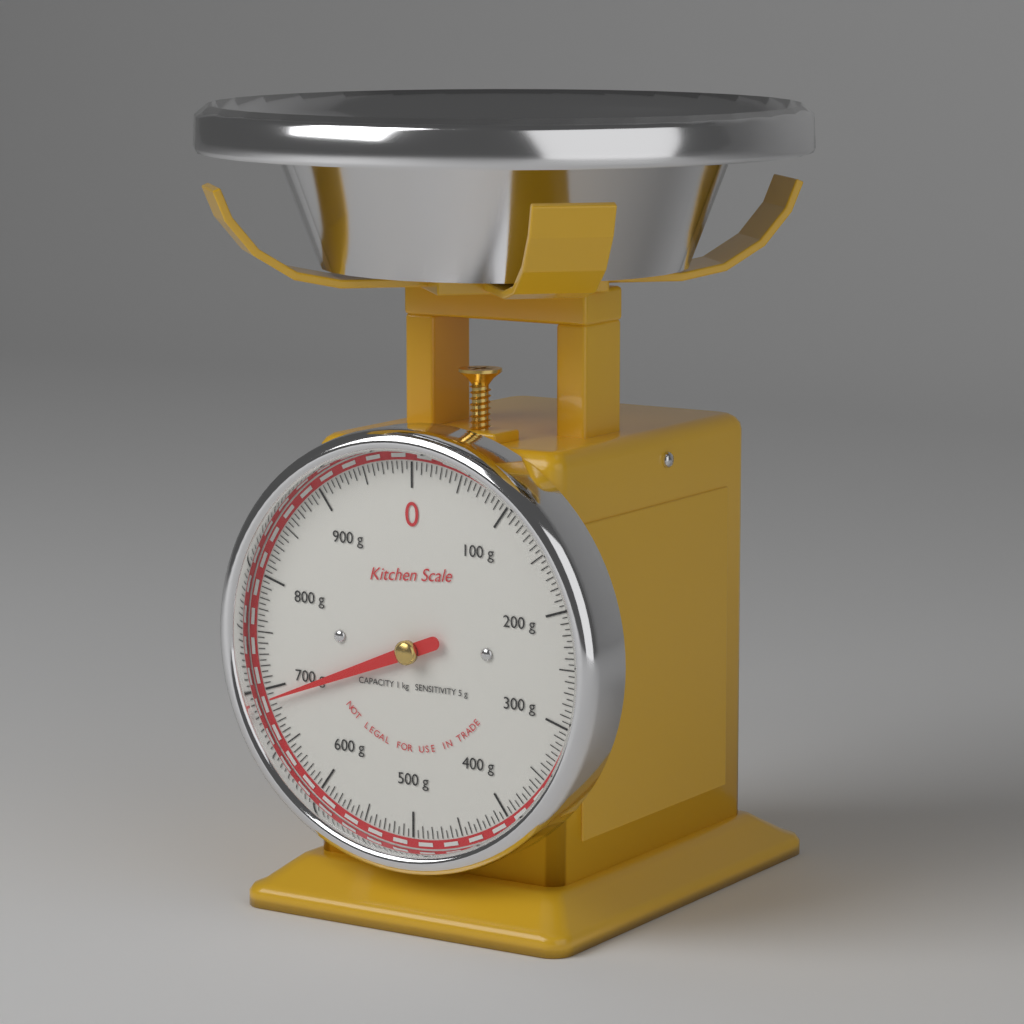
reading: 690 g
